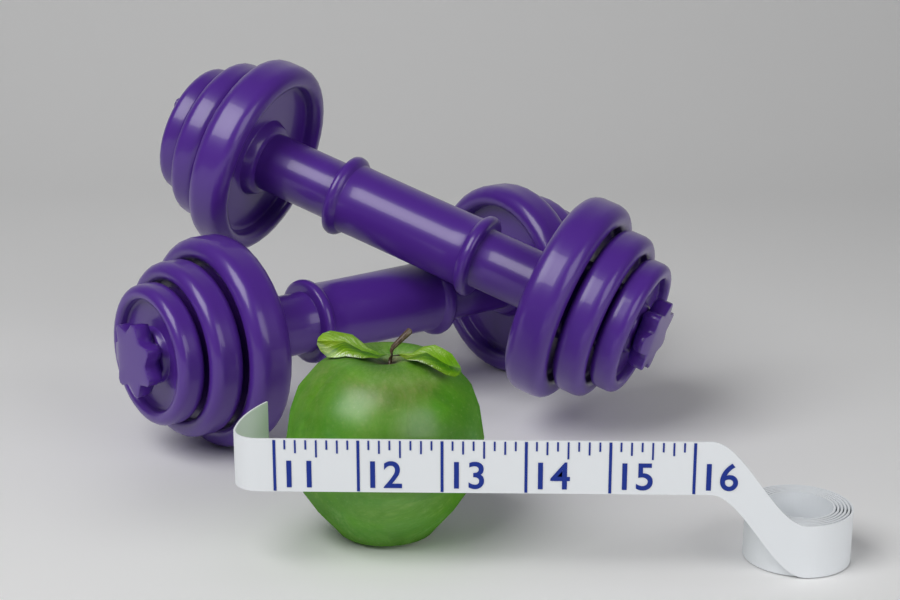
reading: 13.500 (no unit)
